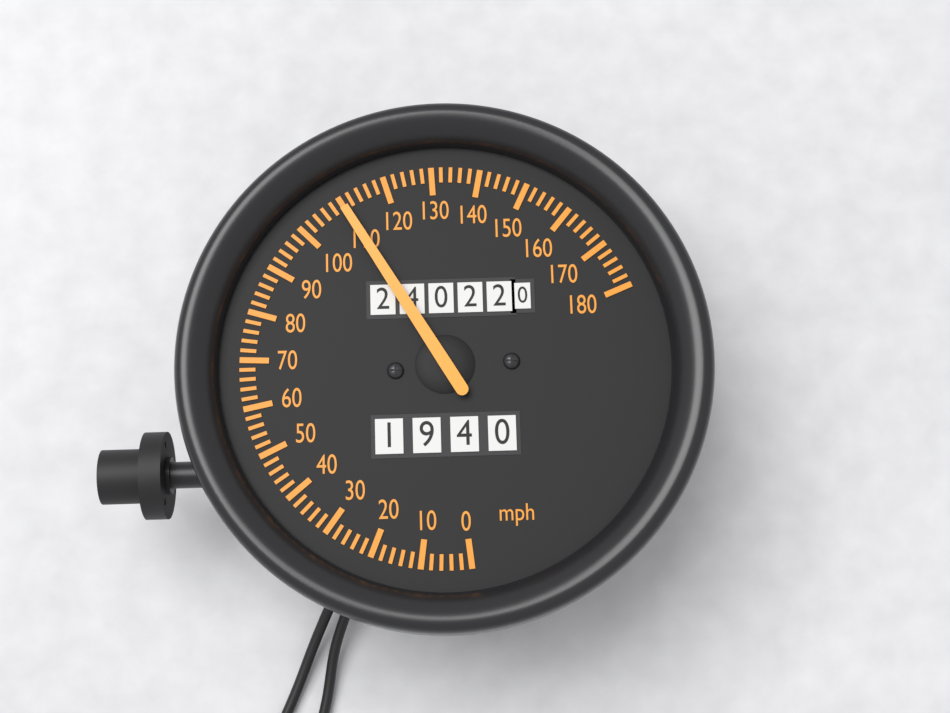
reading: 110 mph
